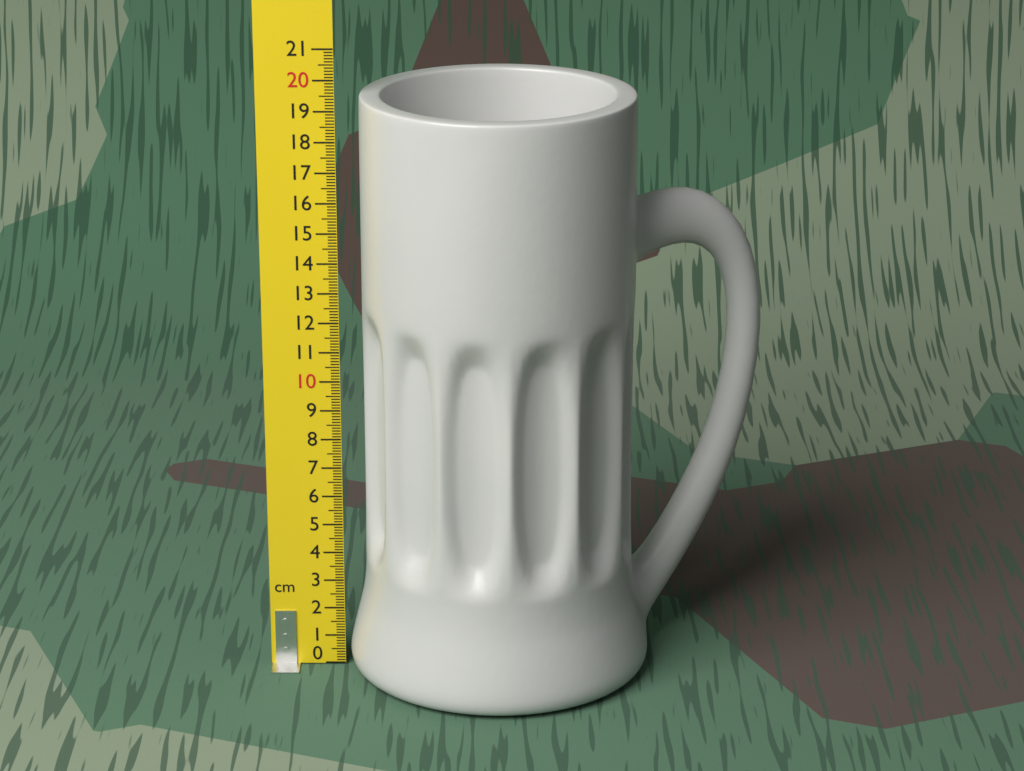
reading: 19.5 cm
